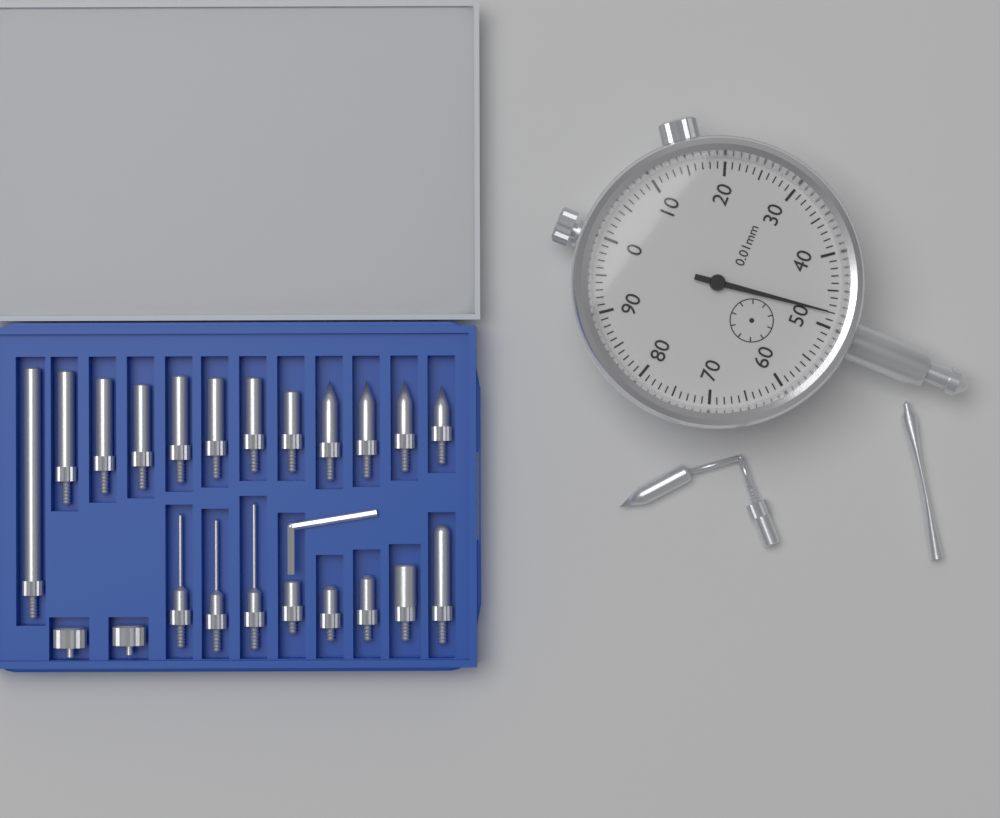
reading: 0.48 mm
